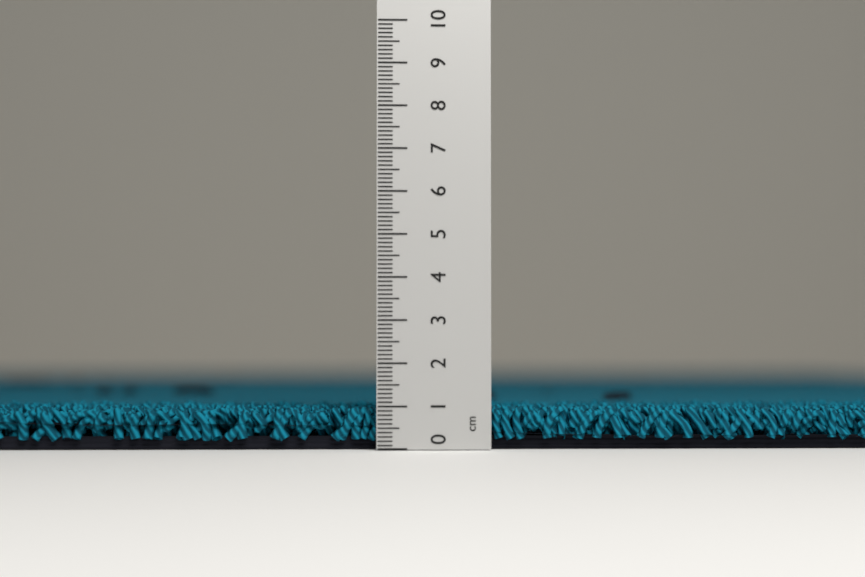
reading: 1.0 cm
